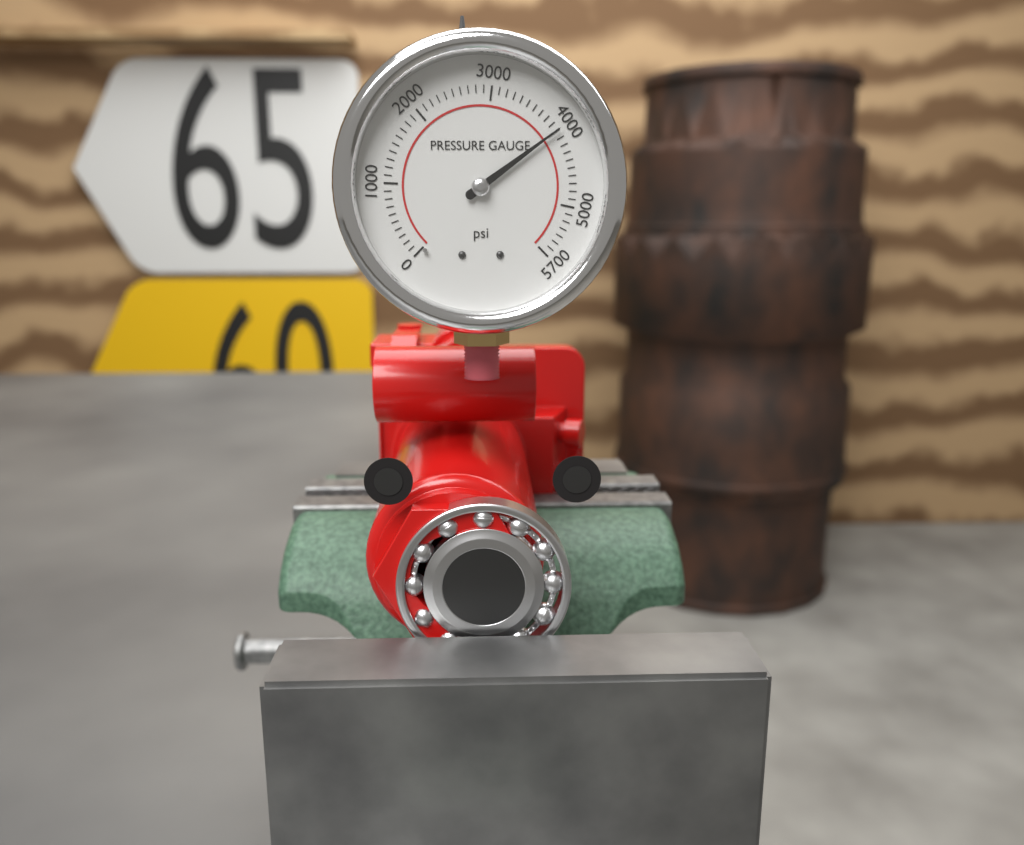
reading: 4000 psi
